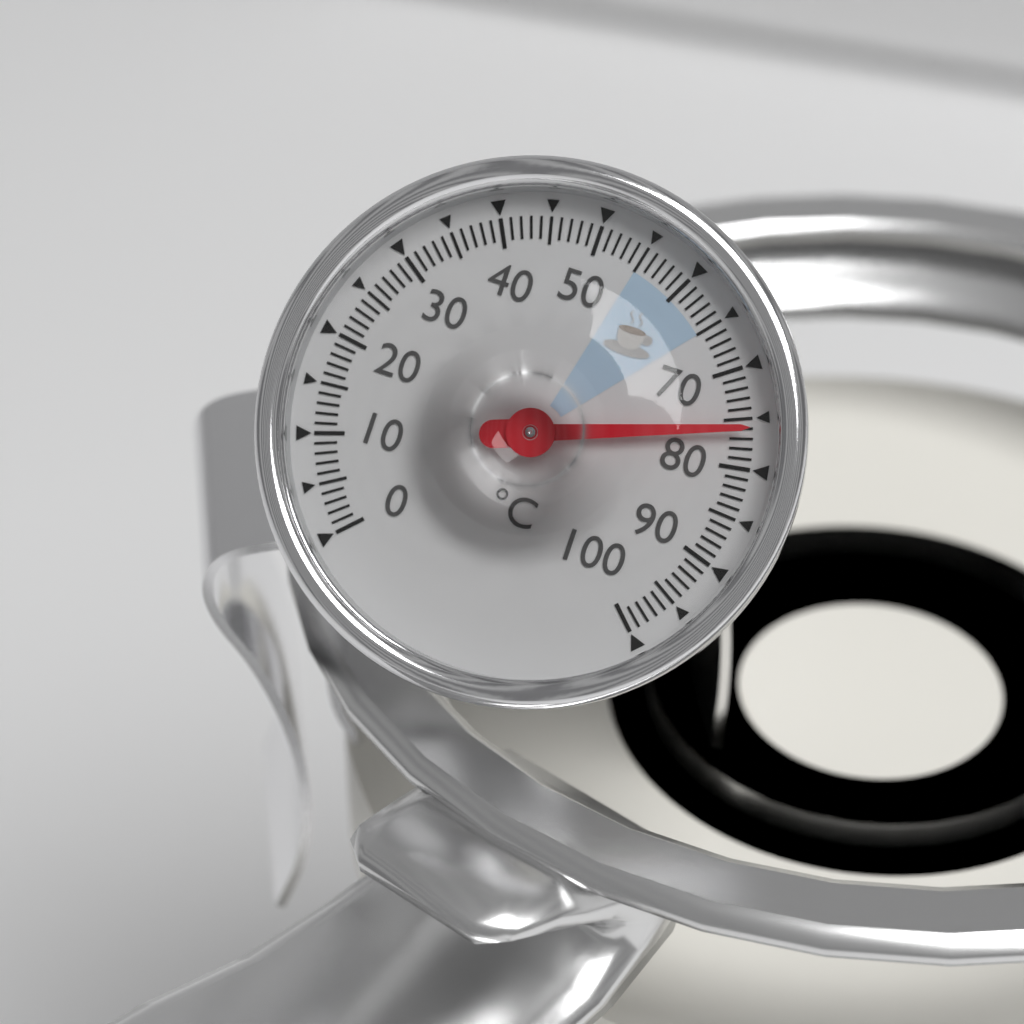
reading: 76 °C
